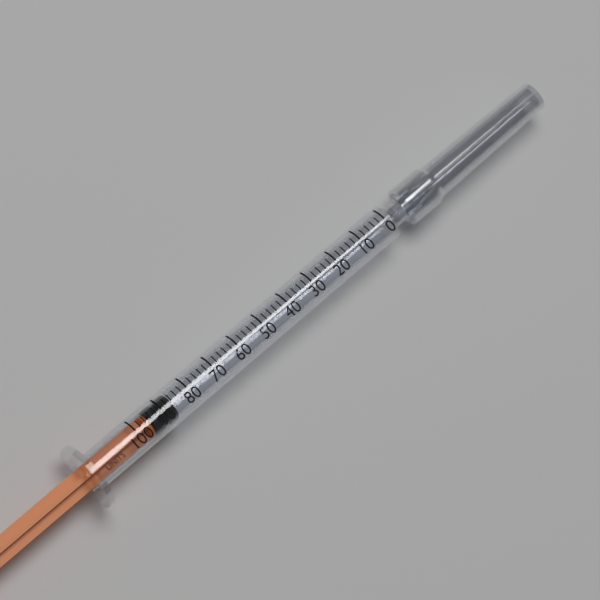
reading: 86 units
